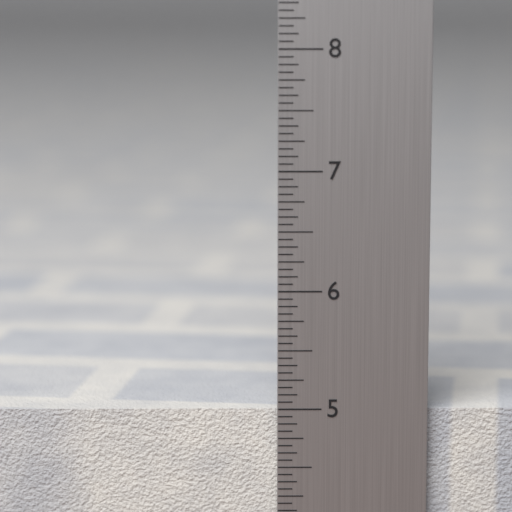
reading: 5.0000 in
